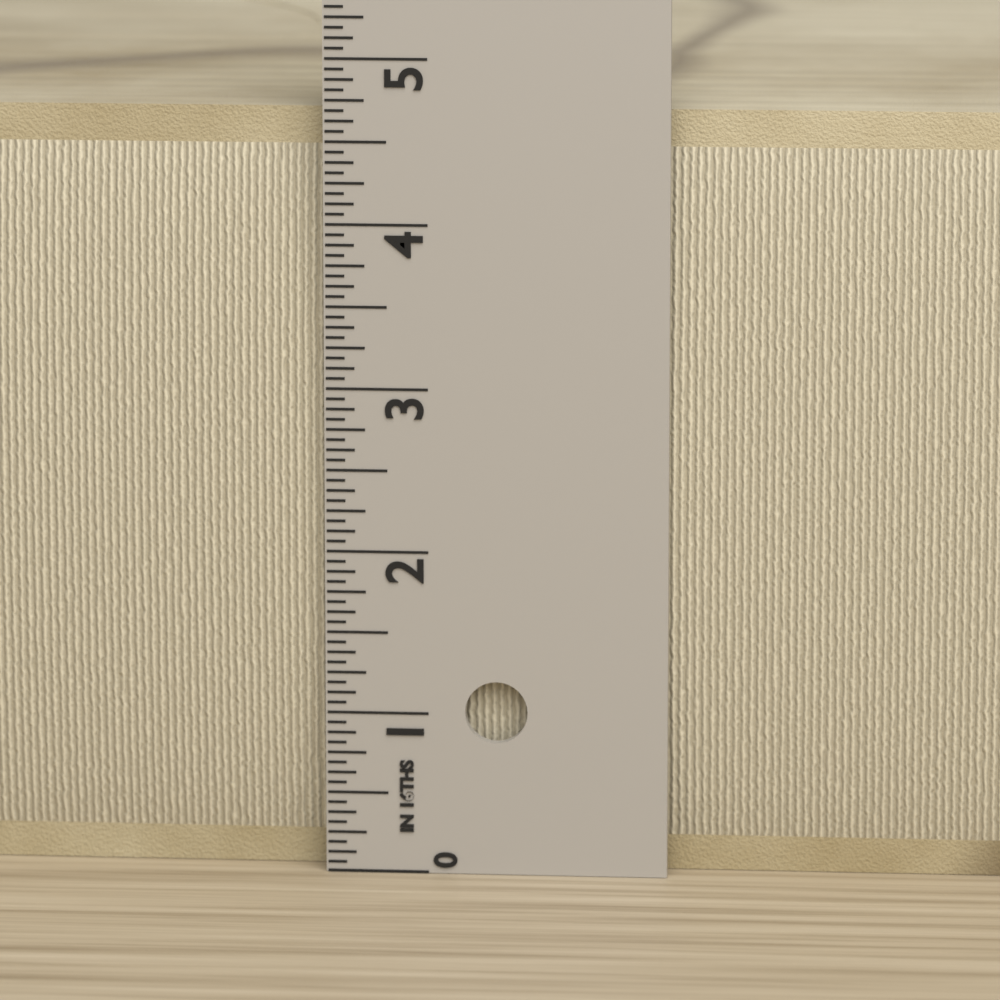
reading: 4.6875 in
